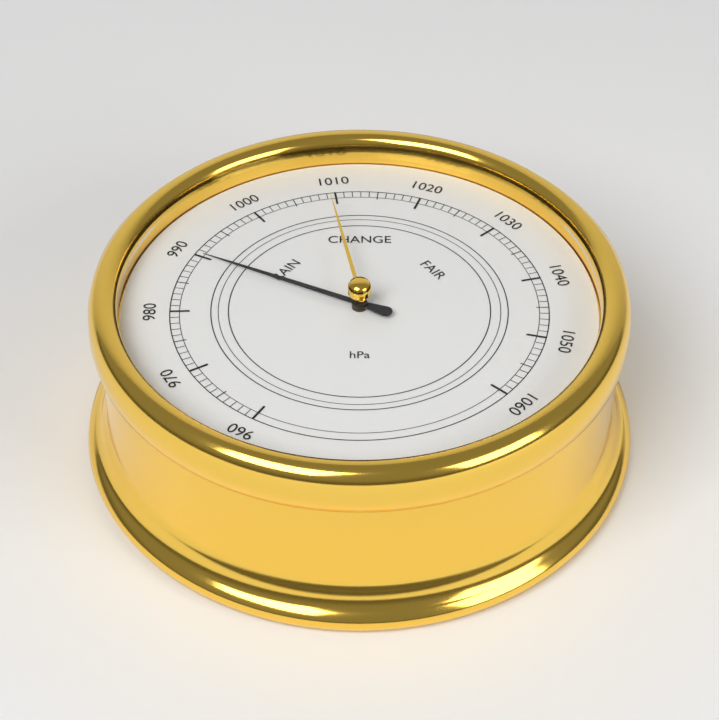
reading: 990 hPa
